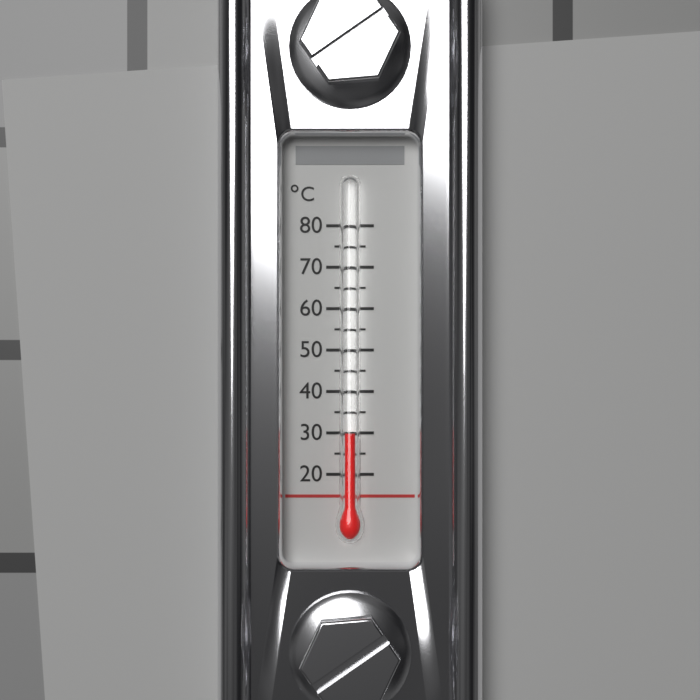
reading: 30 °C
